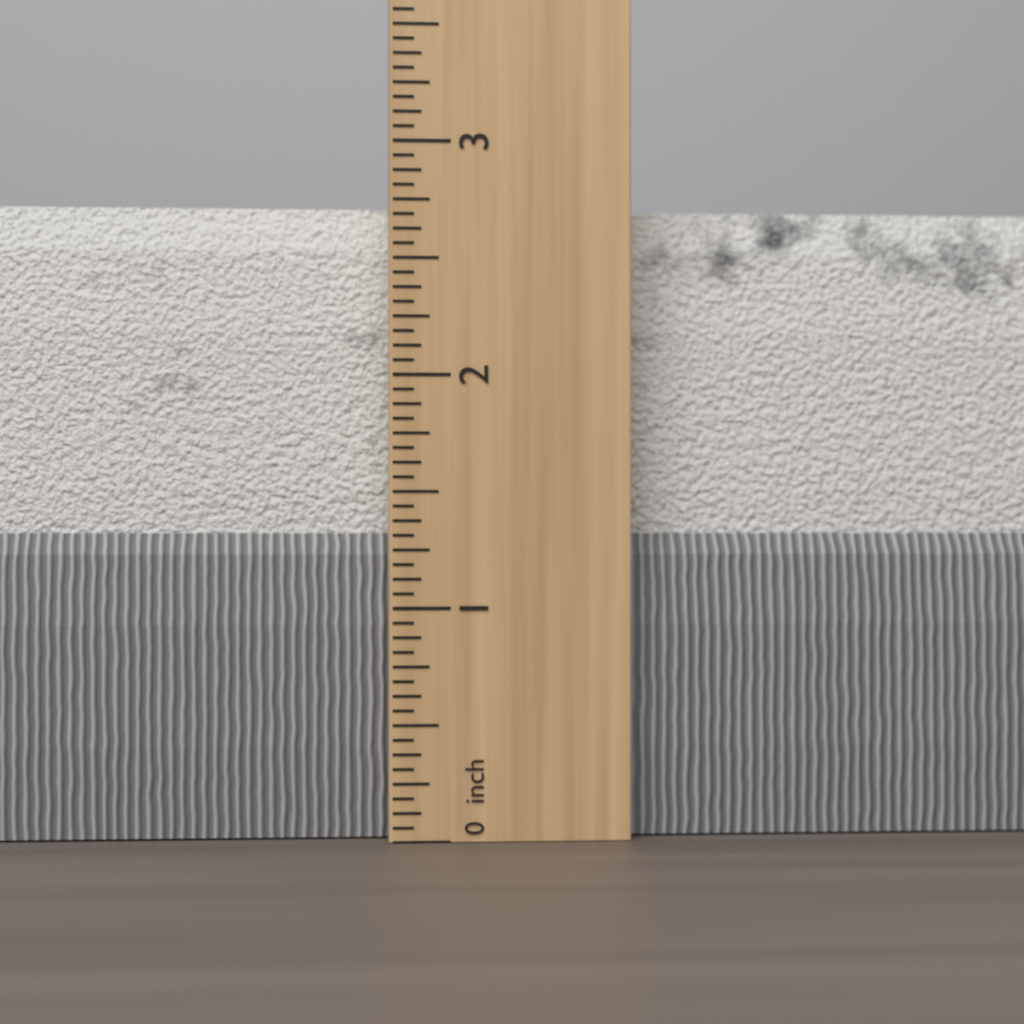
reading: 2.7500 inch
